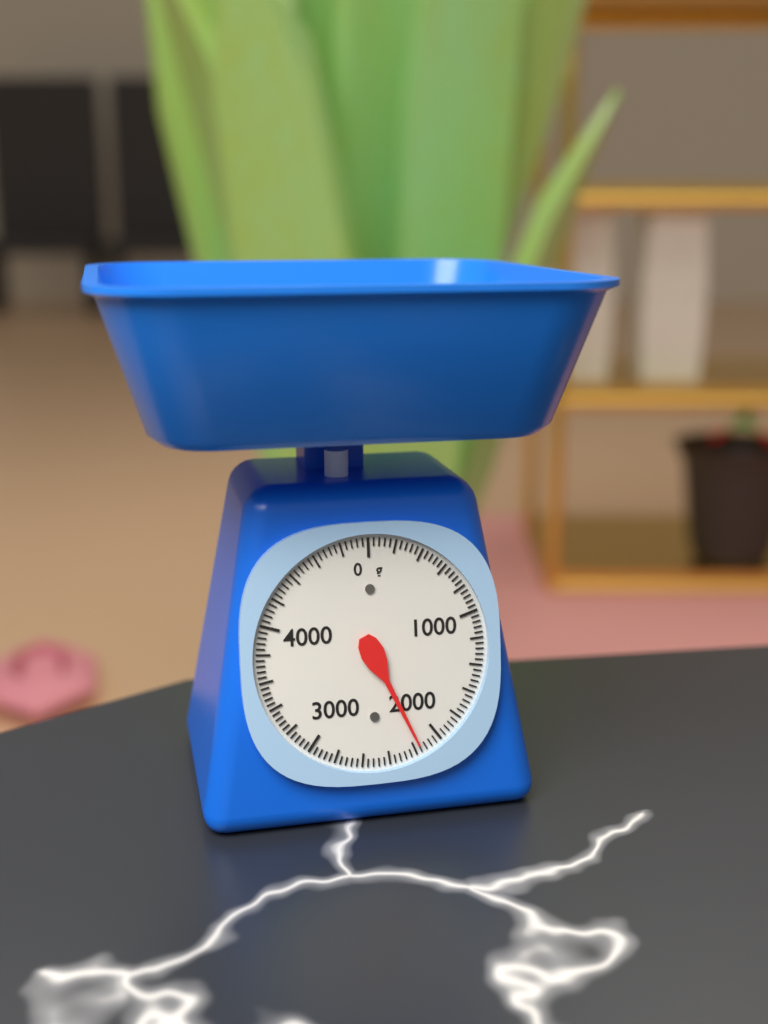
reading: 2160 g
